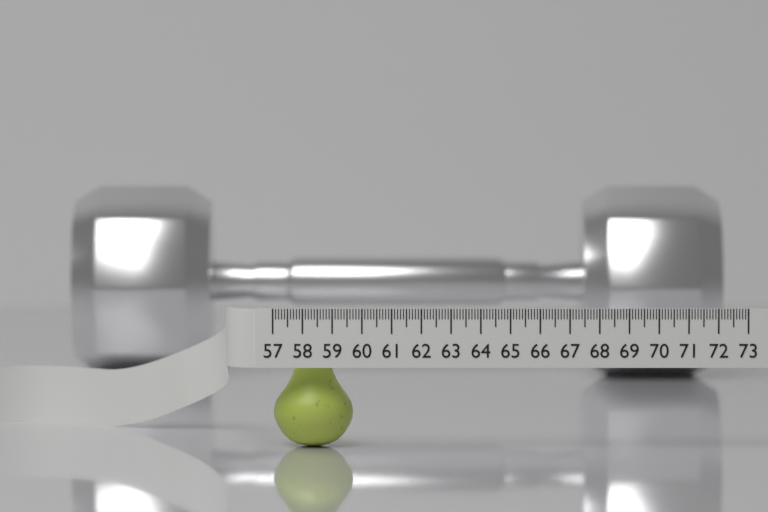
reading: 59.7 (no unit)
